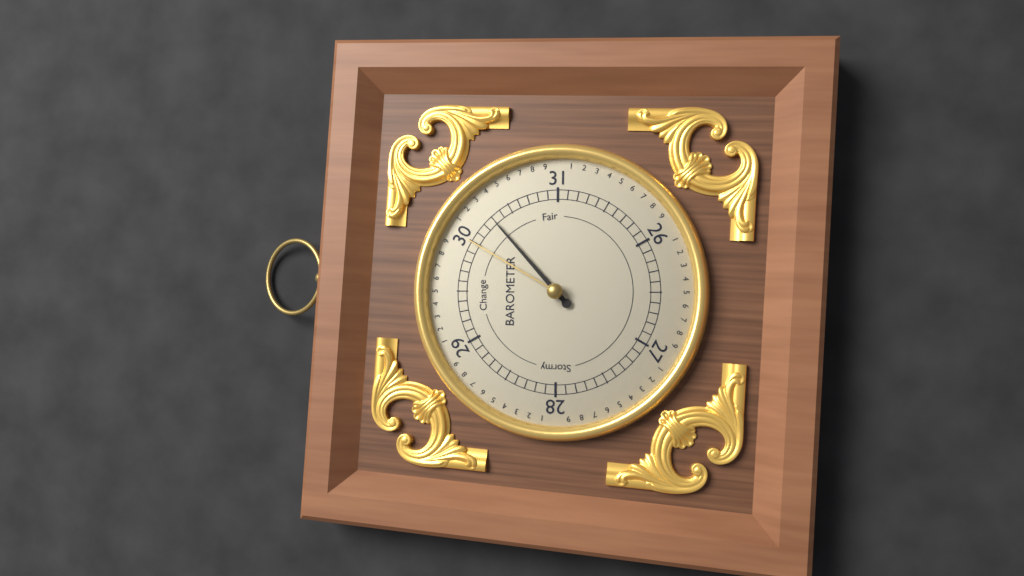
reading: 30.3 (no unit)
